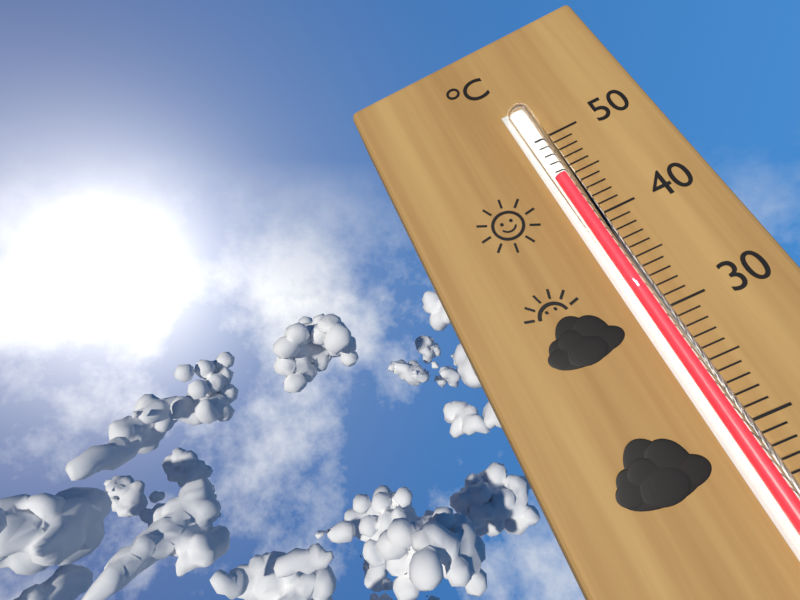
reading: 45 °C
